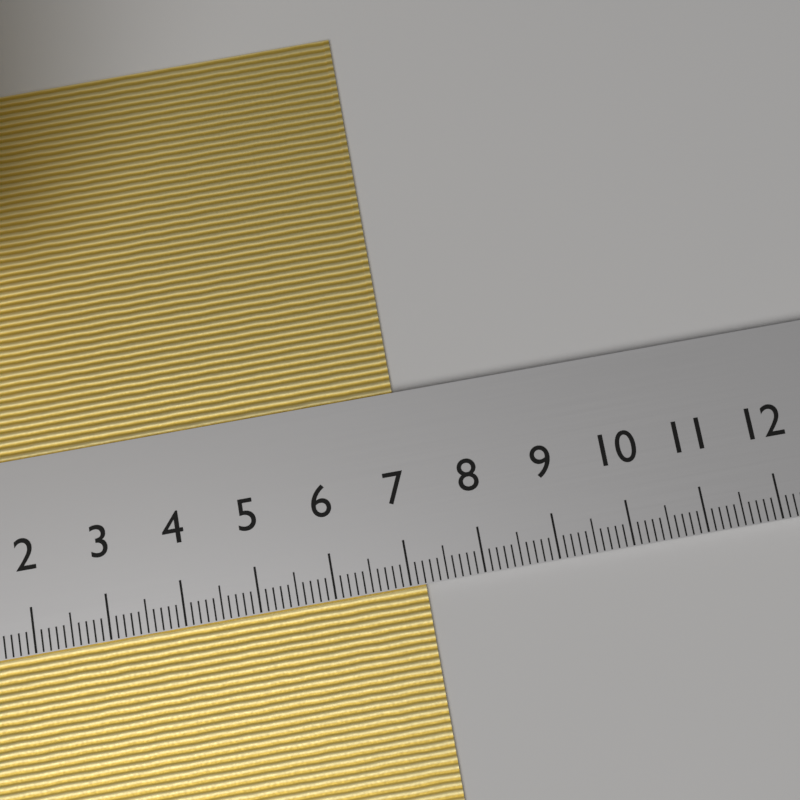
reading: 7.2 cm
